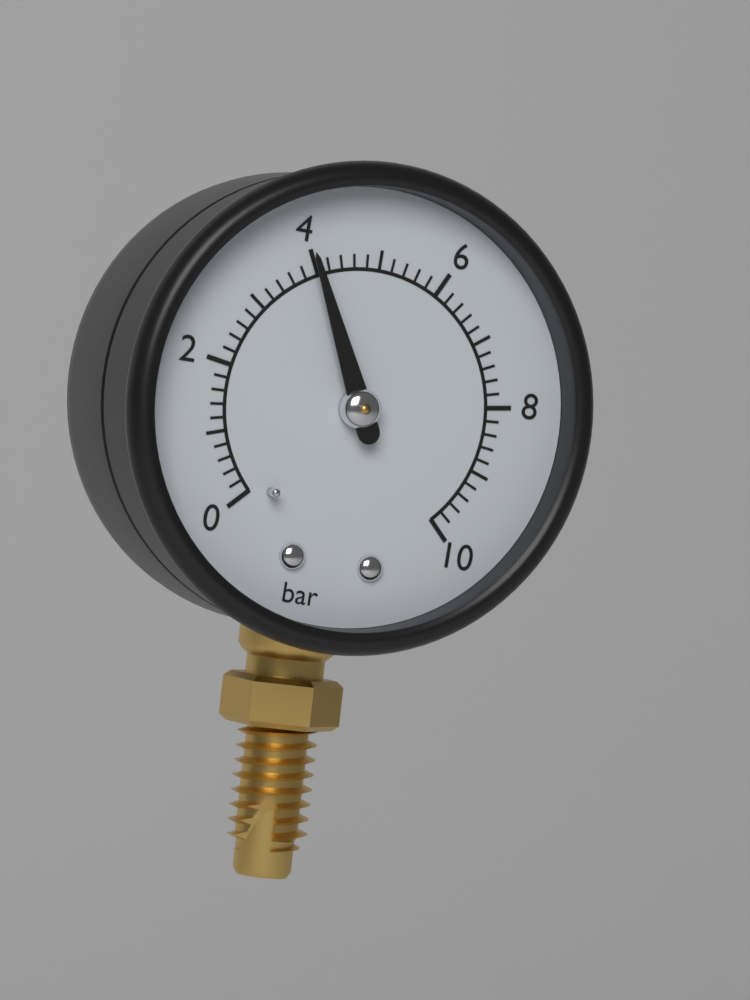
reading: 4.0 bar
